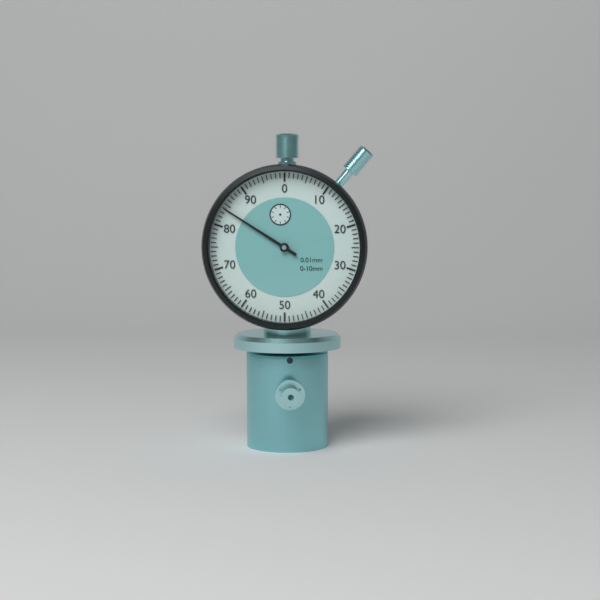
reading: 0.84 mm
